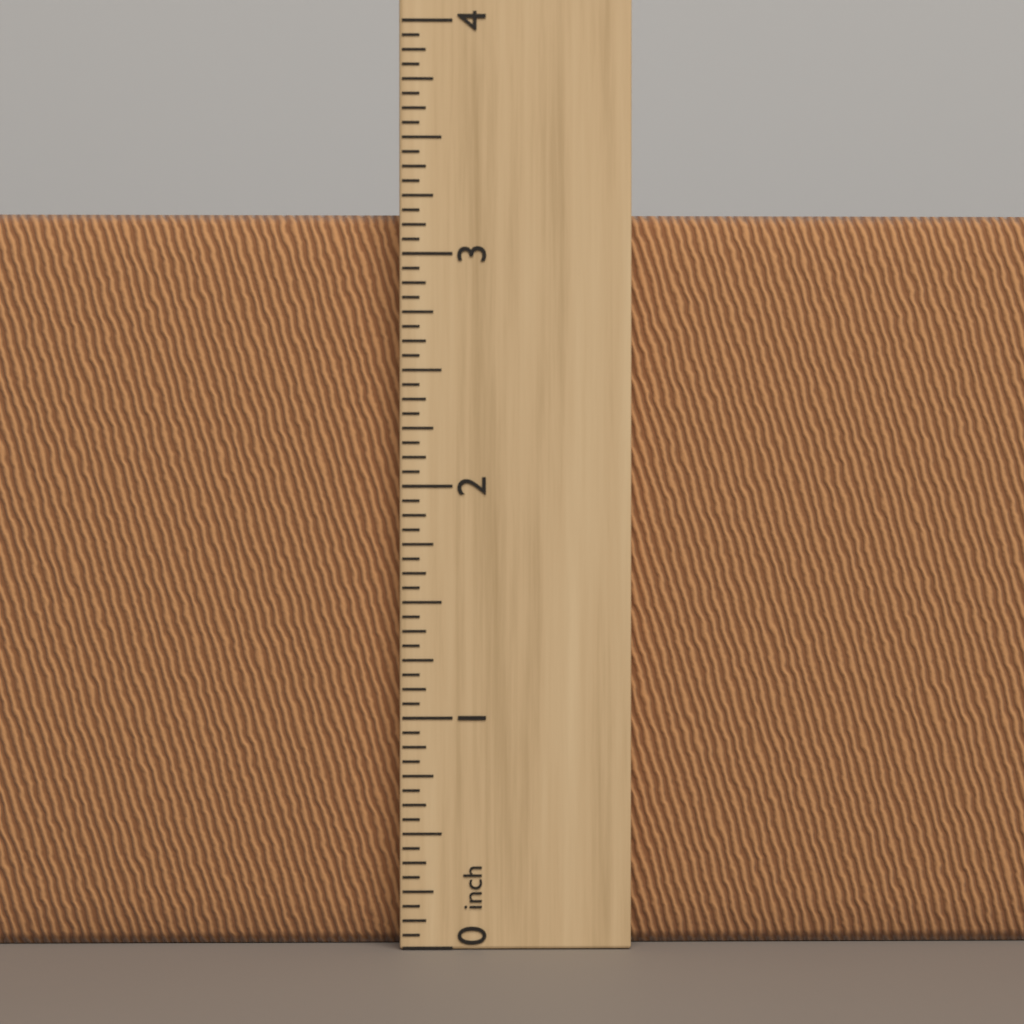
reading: 3.1875 inch
